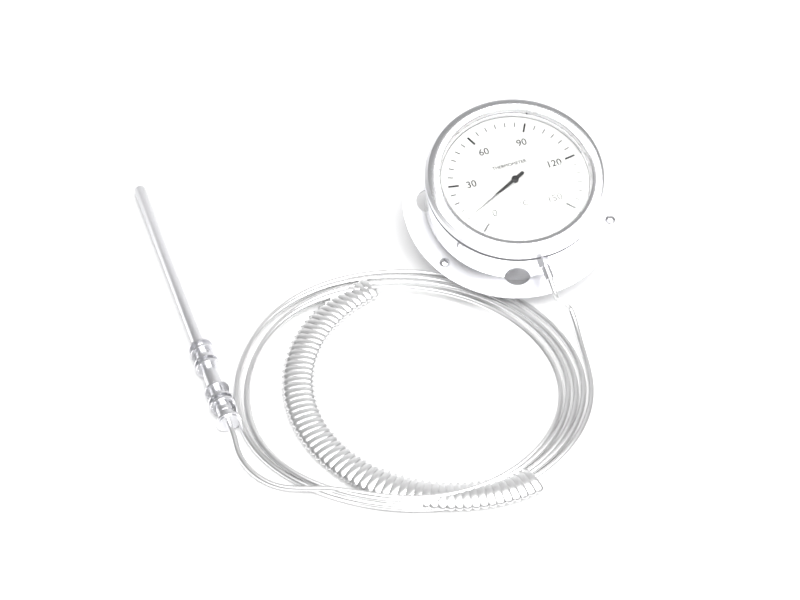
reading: 10 °C
